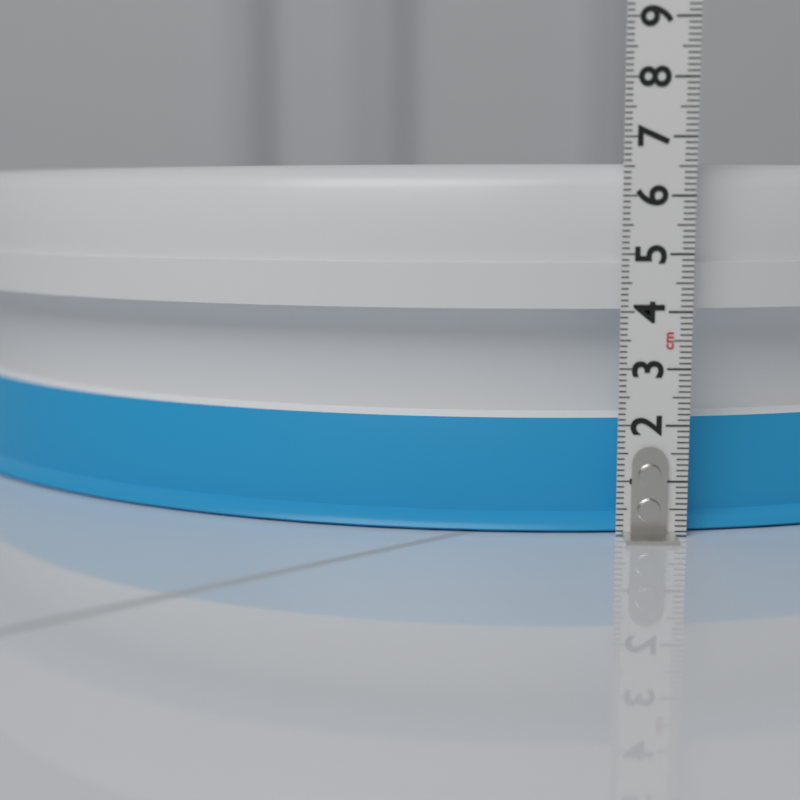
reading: 6.6 cm
